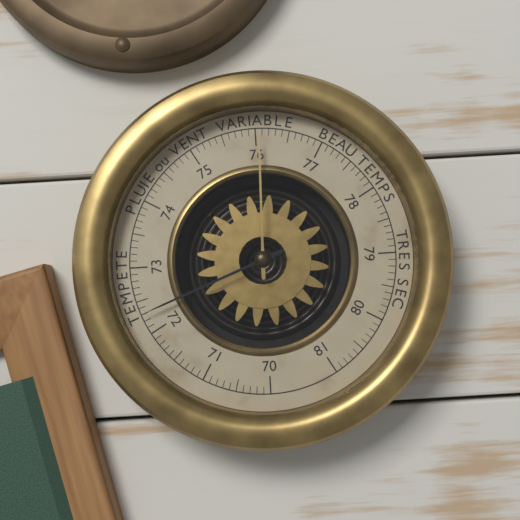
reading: 72.3 (no unit)
